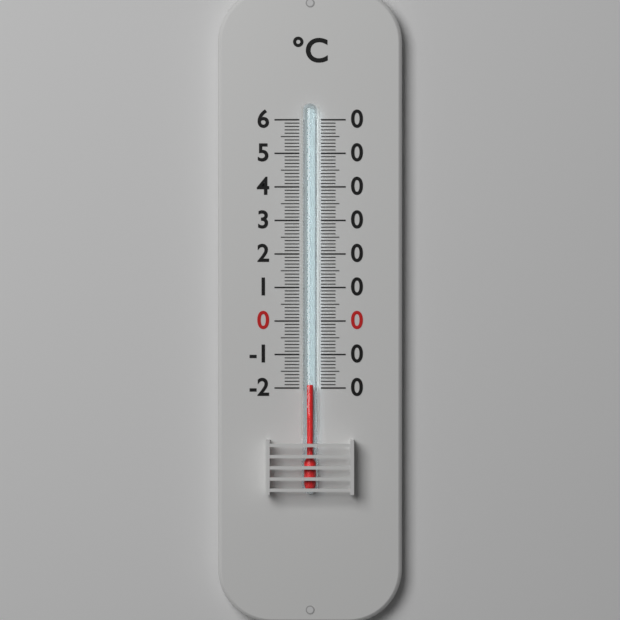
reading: -19 °C
